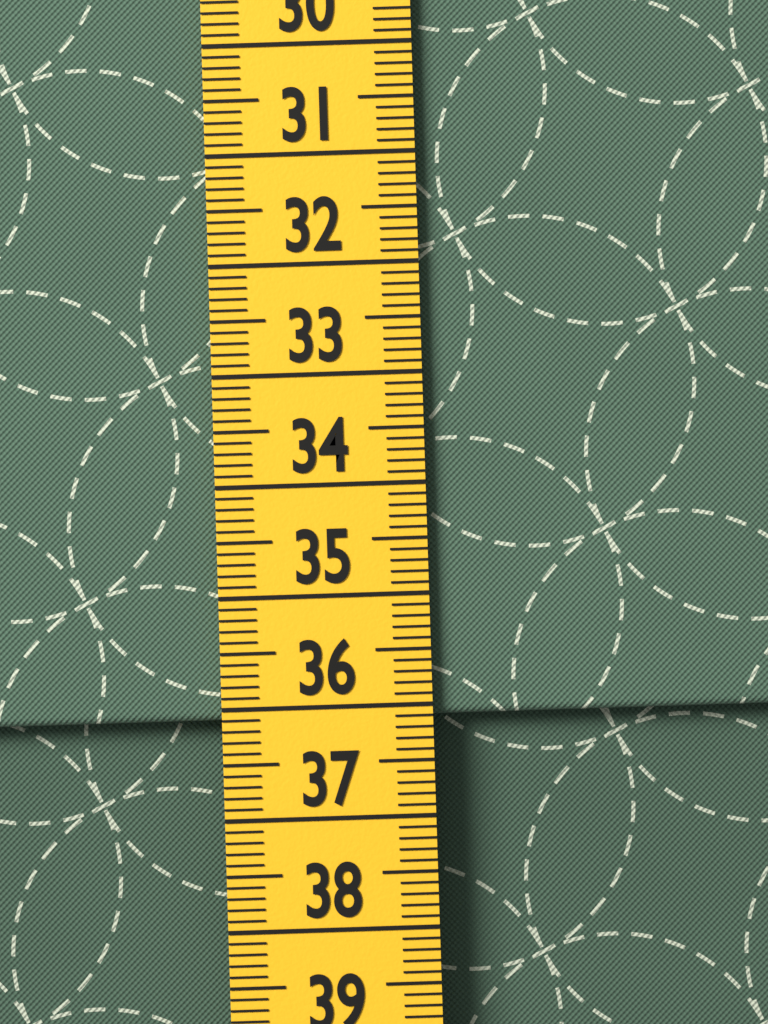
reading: 36.1 cm
